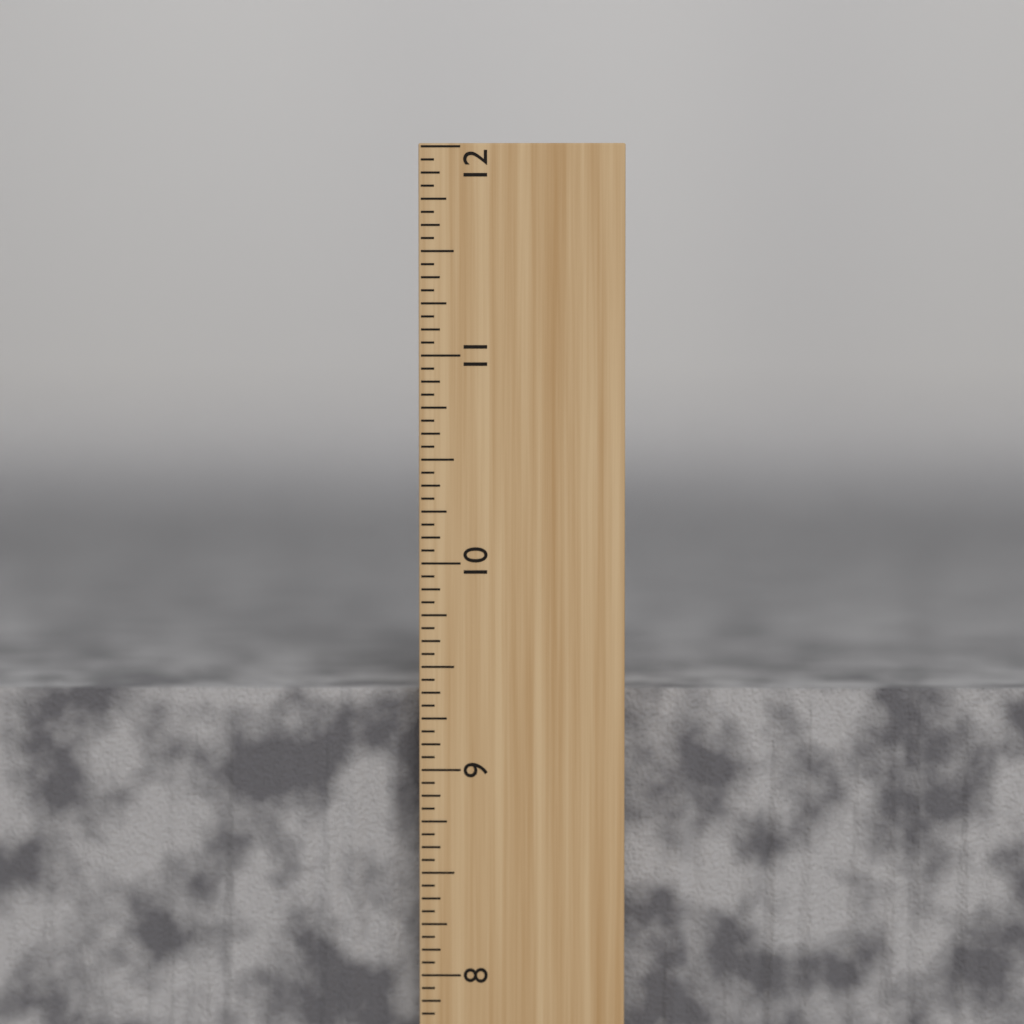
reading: 9.3750 inch
